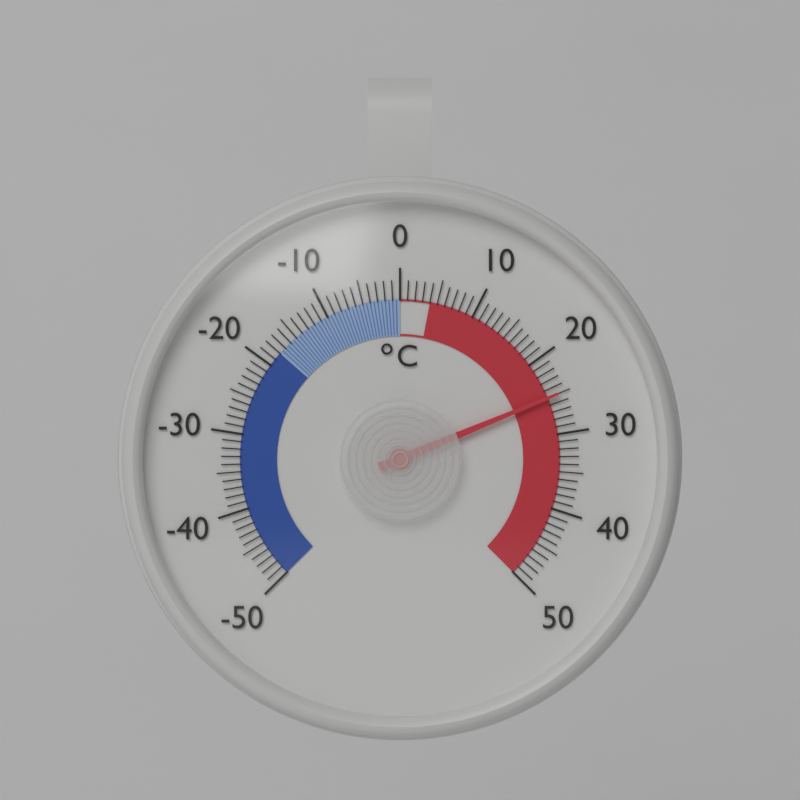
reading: 25 °C
